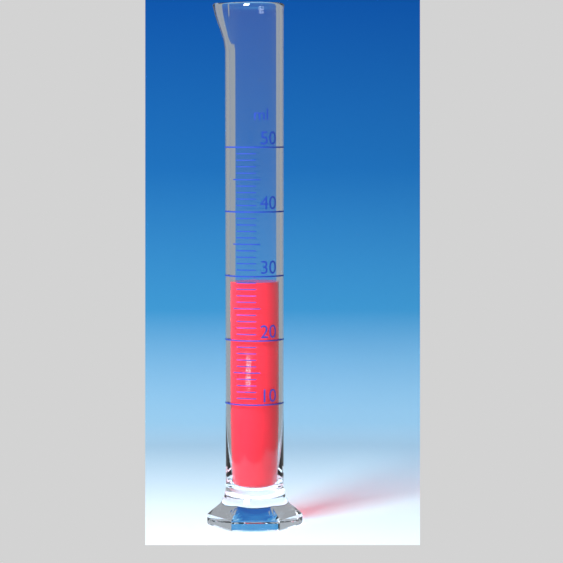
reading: 29 ml
